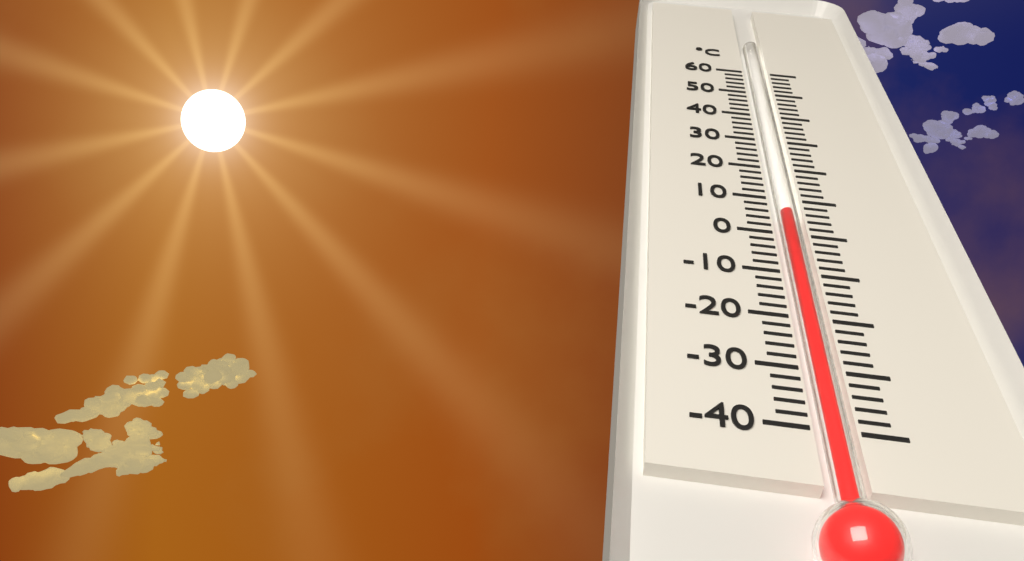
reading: 6 °C
